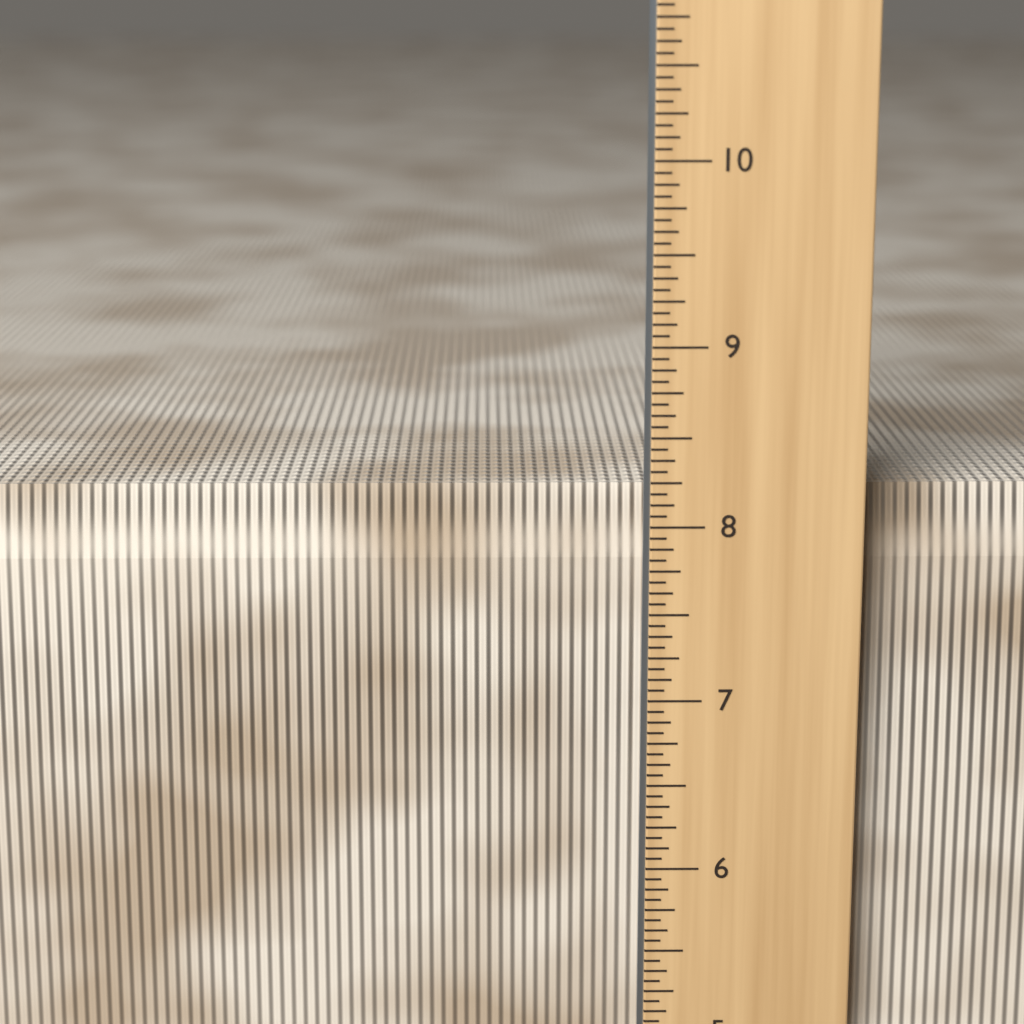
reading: 8.1875 in
